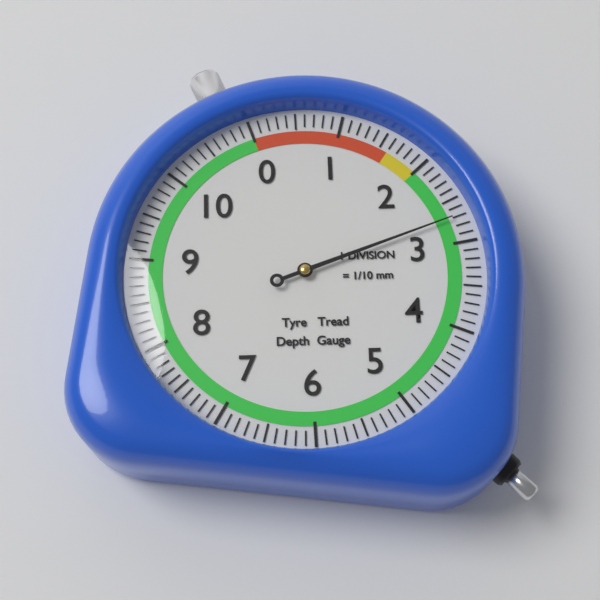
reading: 2.7 mm
